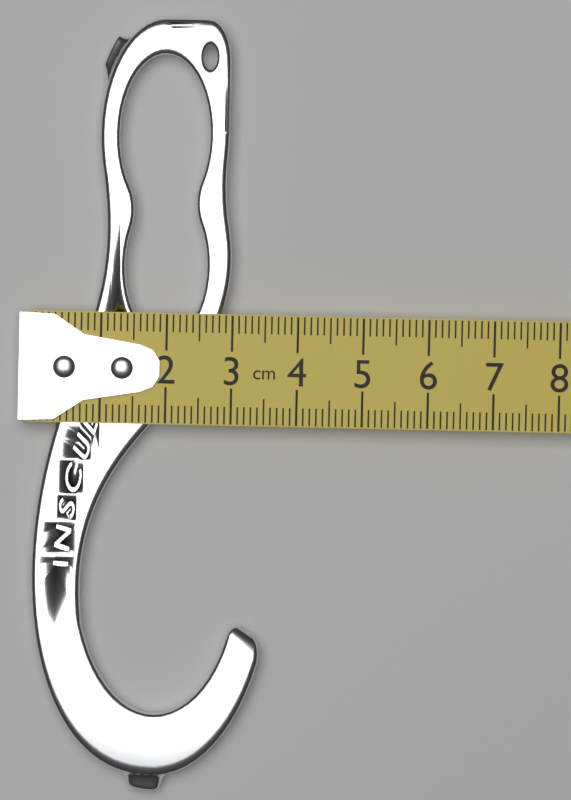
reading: 3.5 cm
